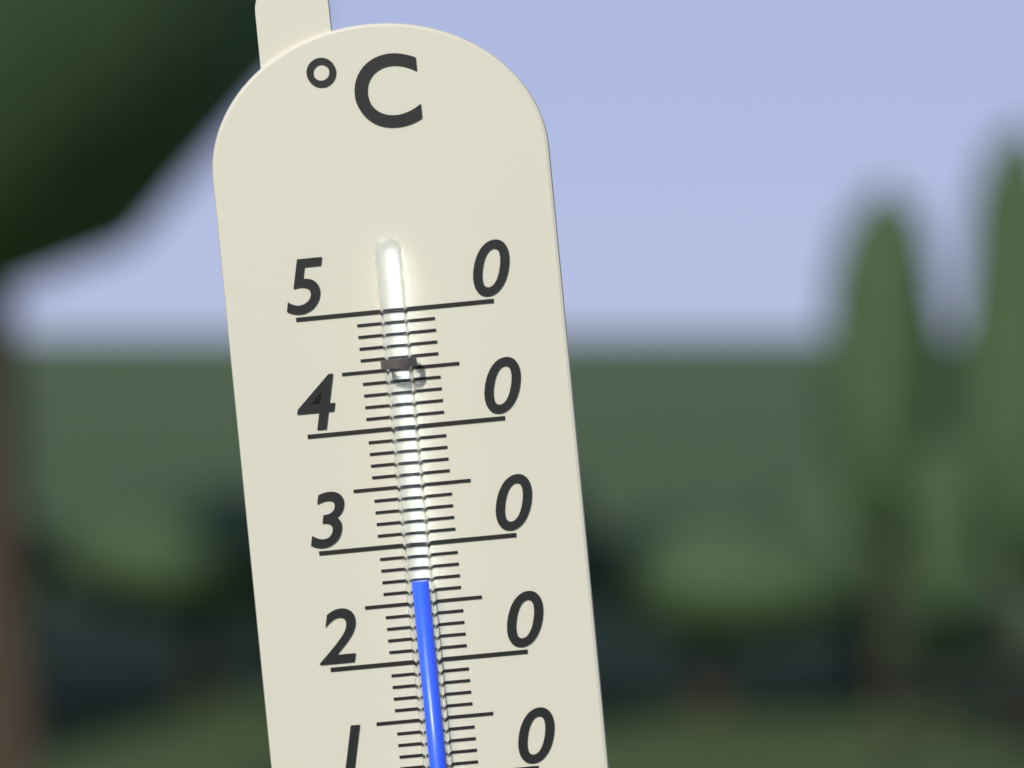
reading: 27 °C
